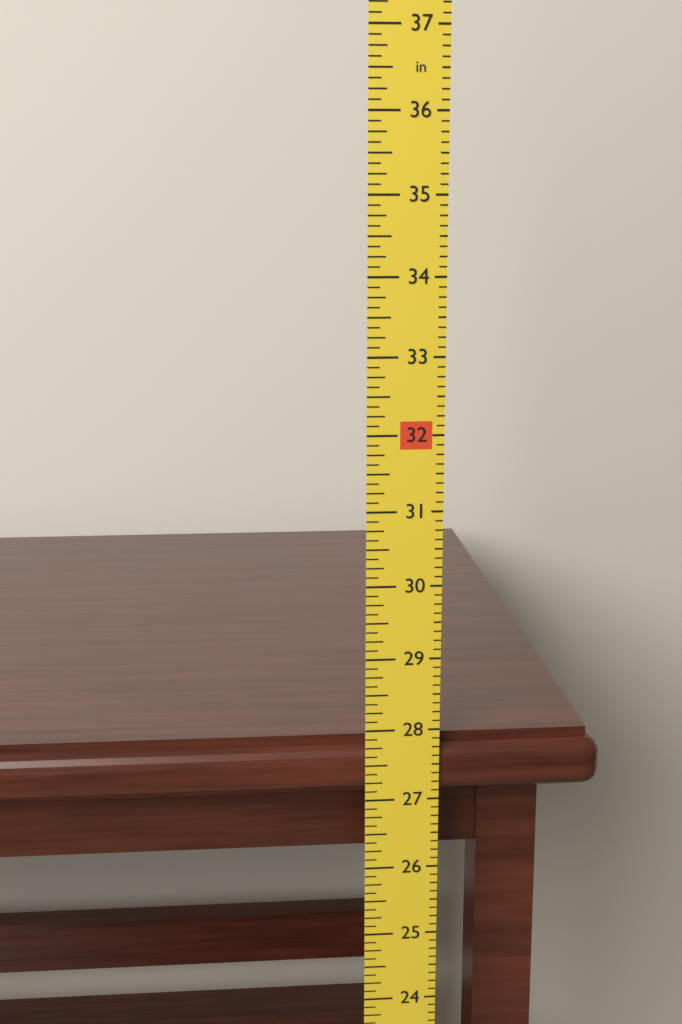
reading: 27.875 in
